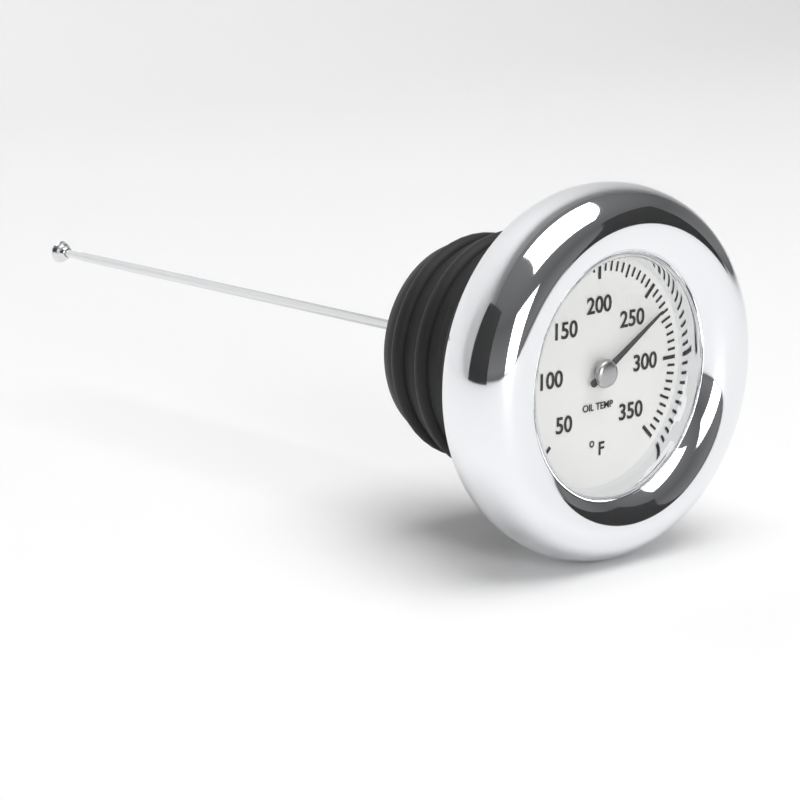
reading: 265 °F
